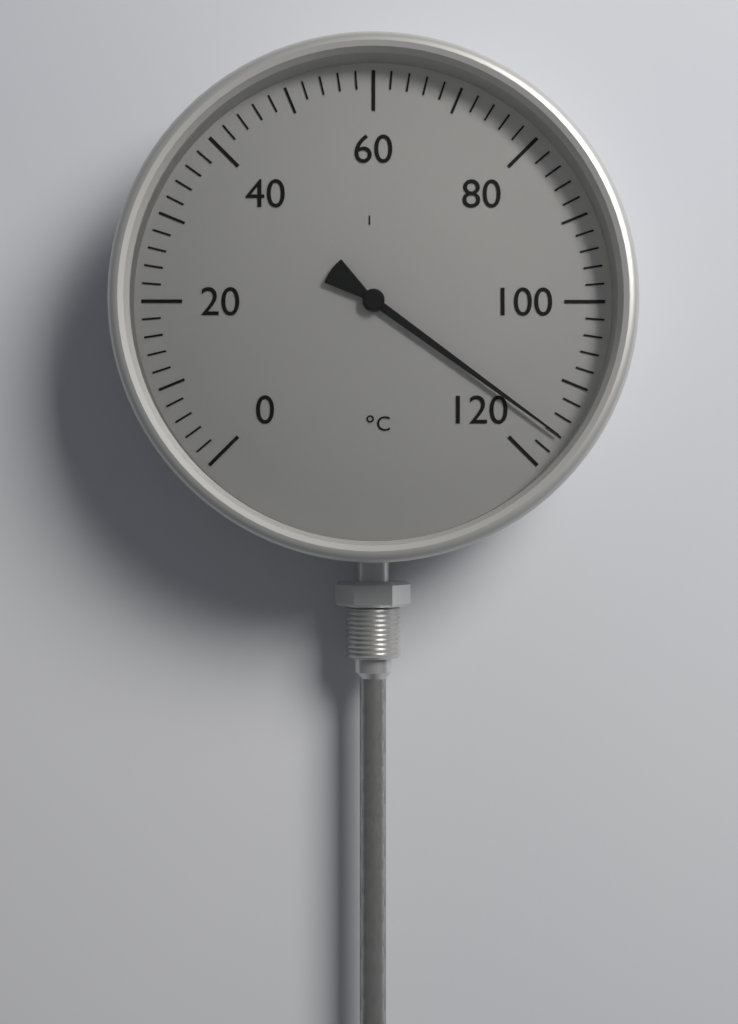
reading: 116 °C
